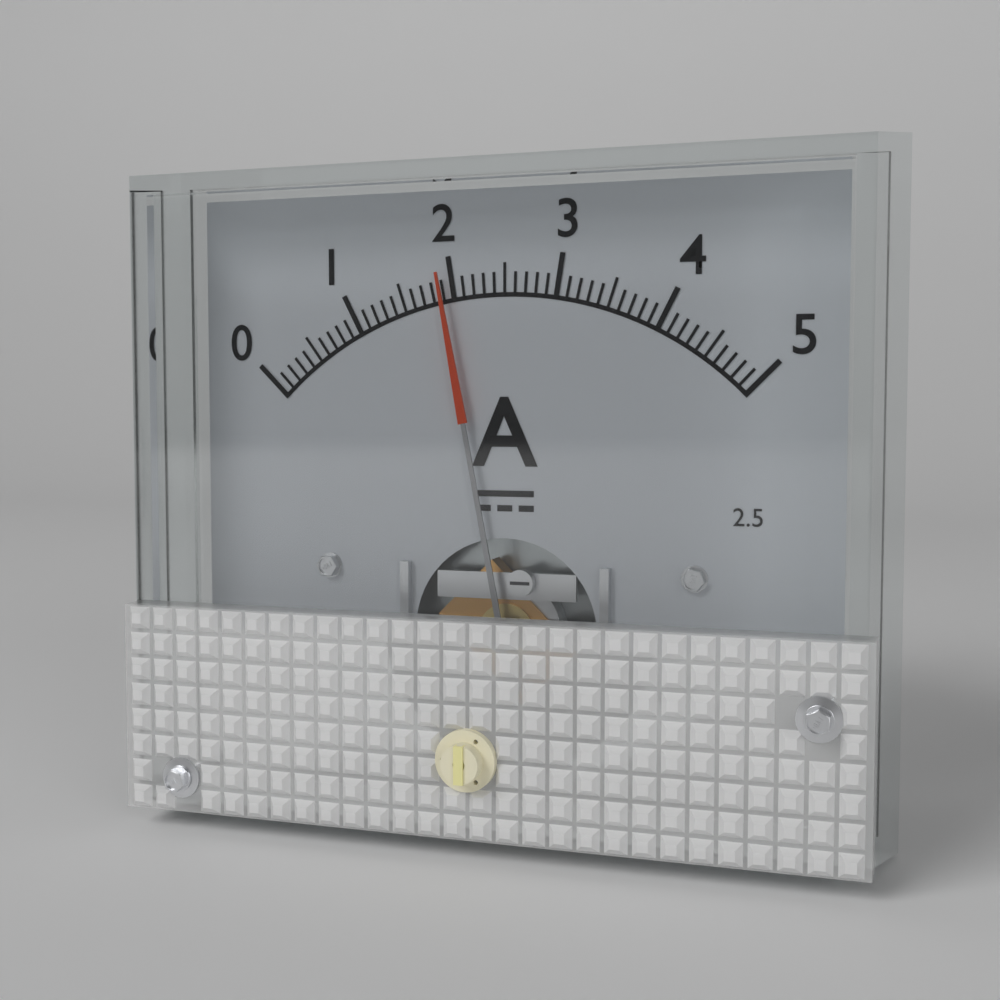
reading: 1.9 A
